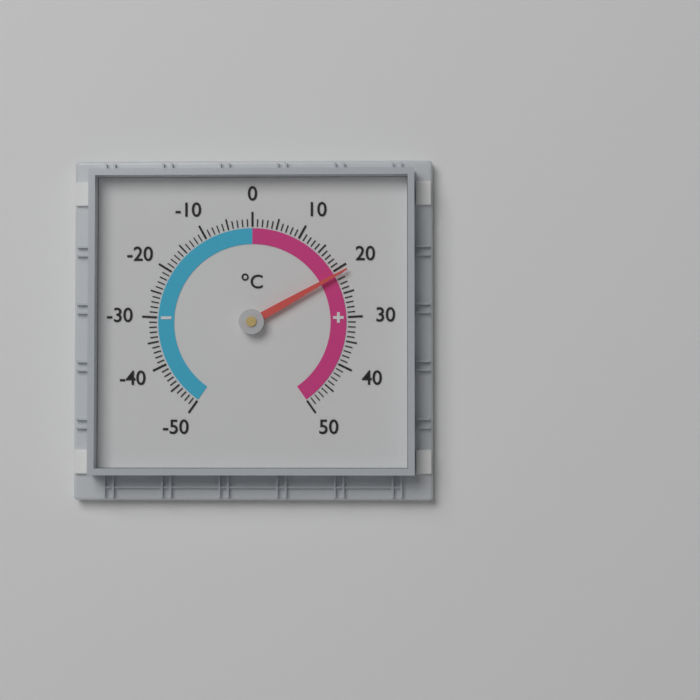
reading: 21 °C
